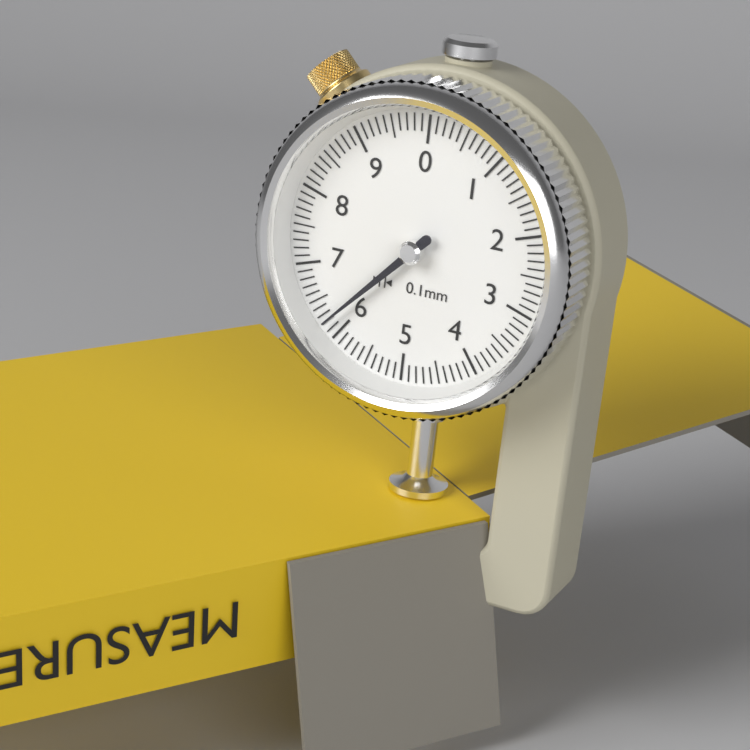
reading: 6.2 mm
